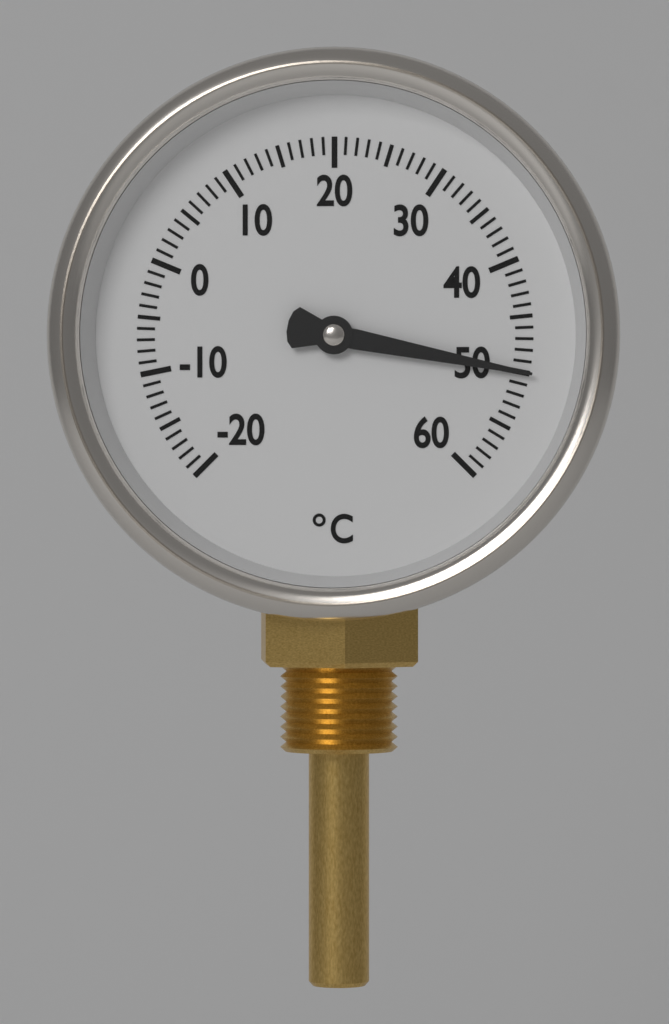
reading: 50 °C
